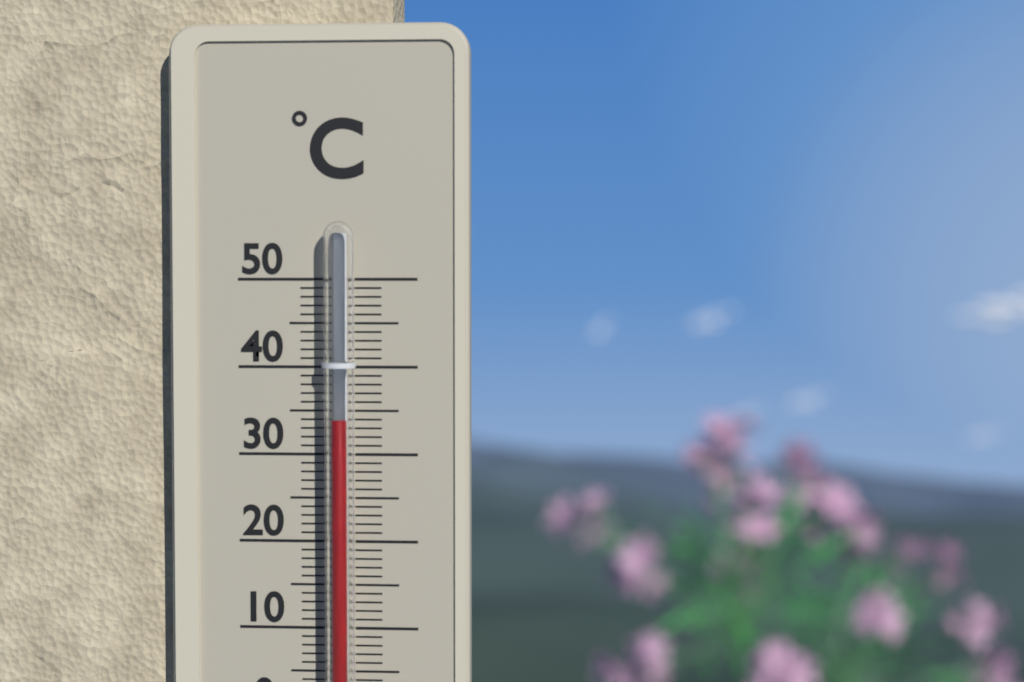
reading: 34 °C
